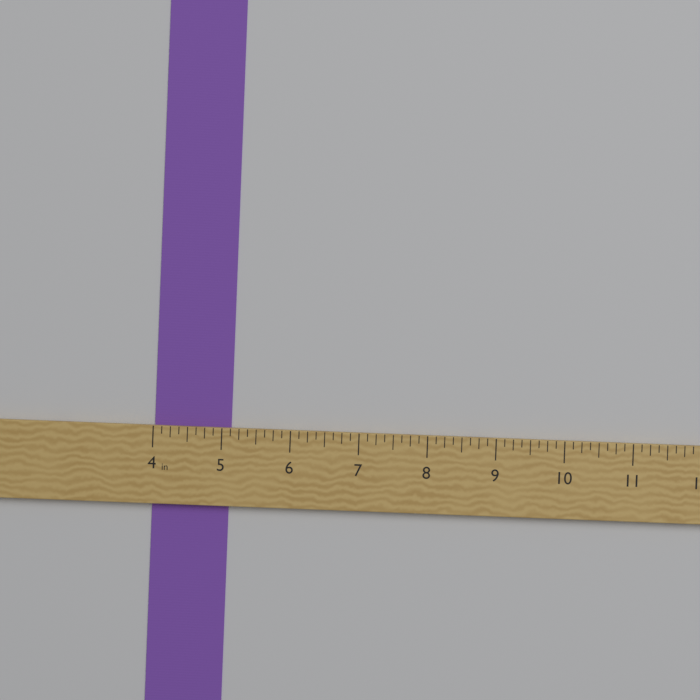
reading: 5.125 in
